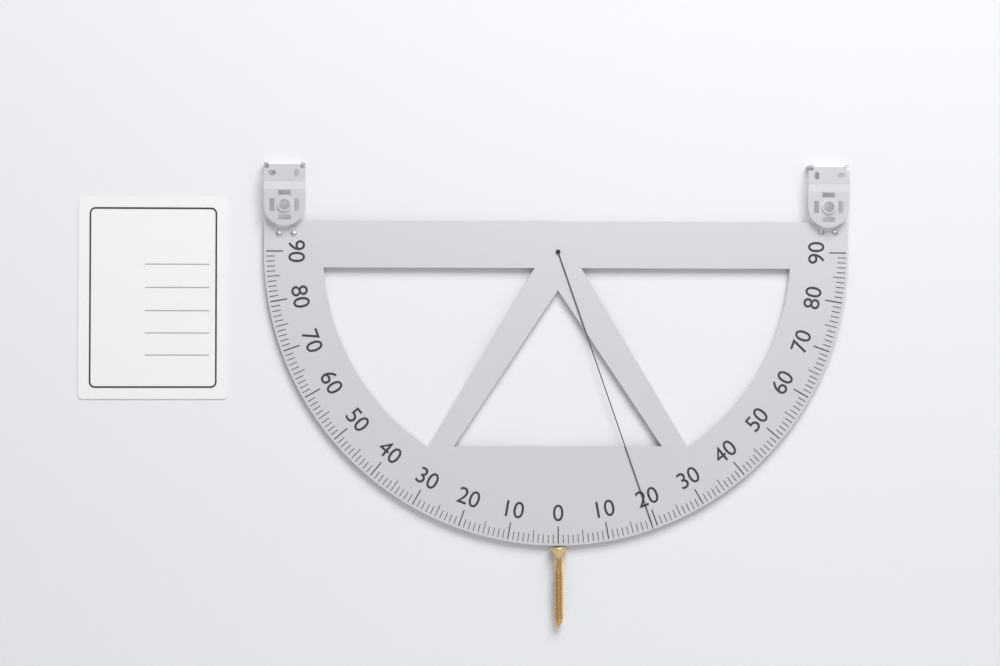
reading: 19 (no unit)
